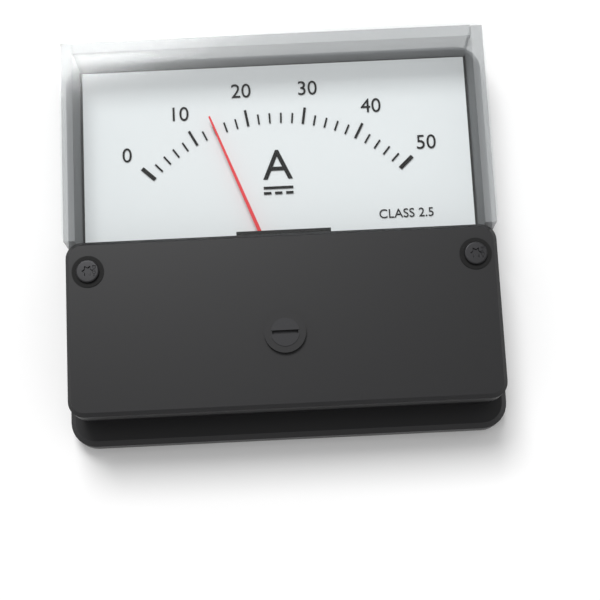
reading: 14 A
